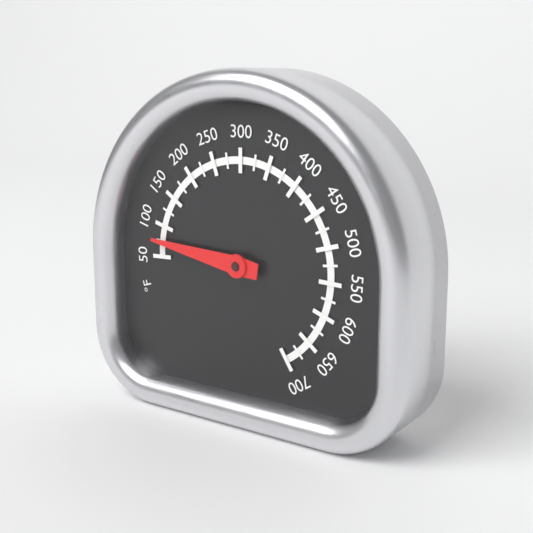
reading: 75 °F
